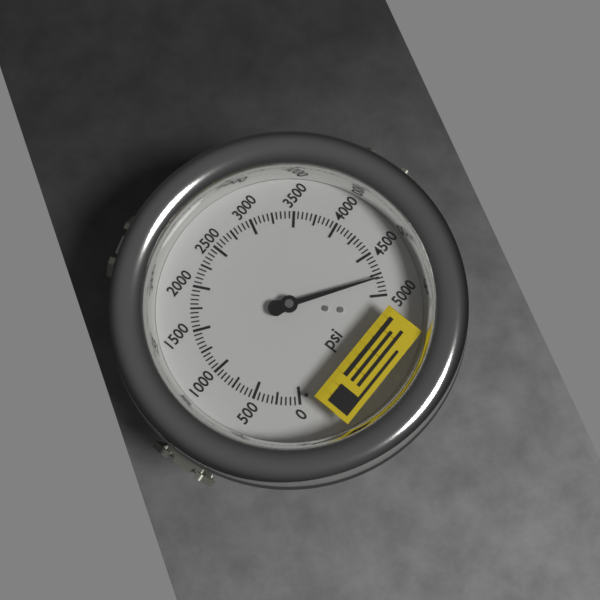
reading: 4800 psi
